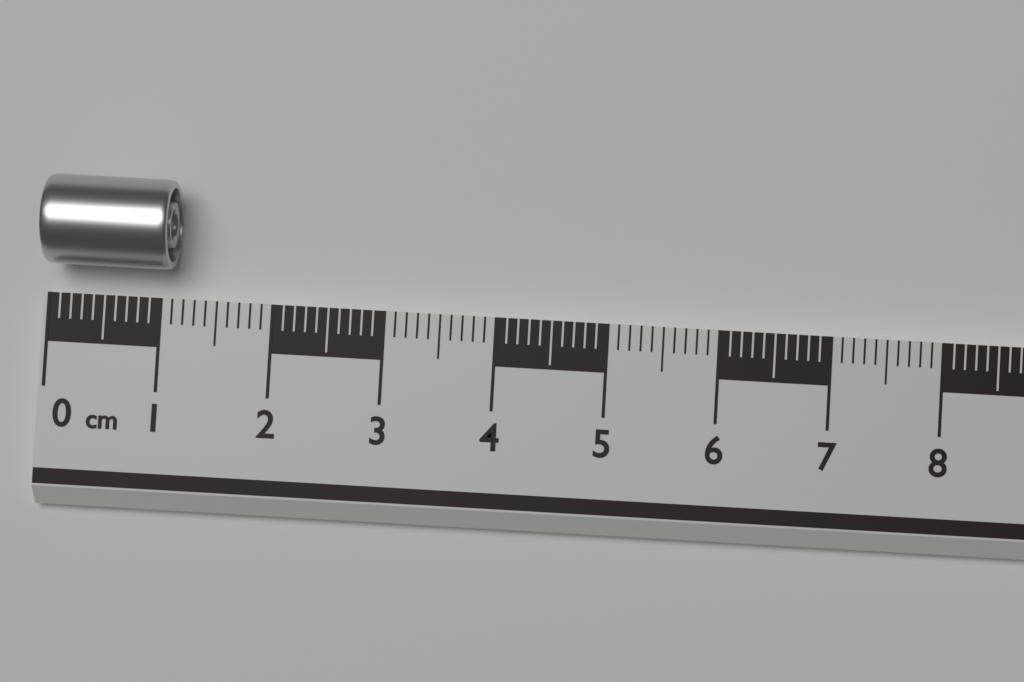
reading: 1.1 cm
